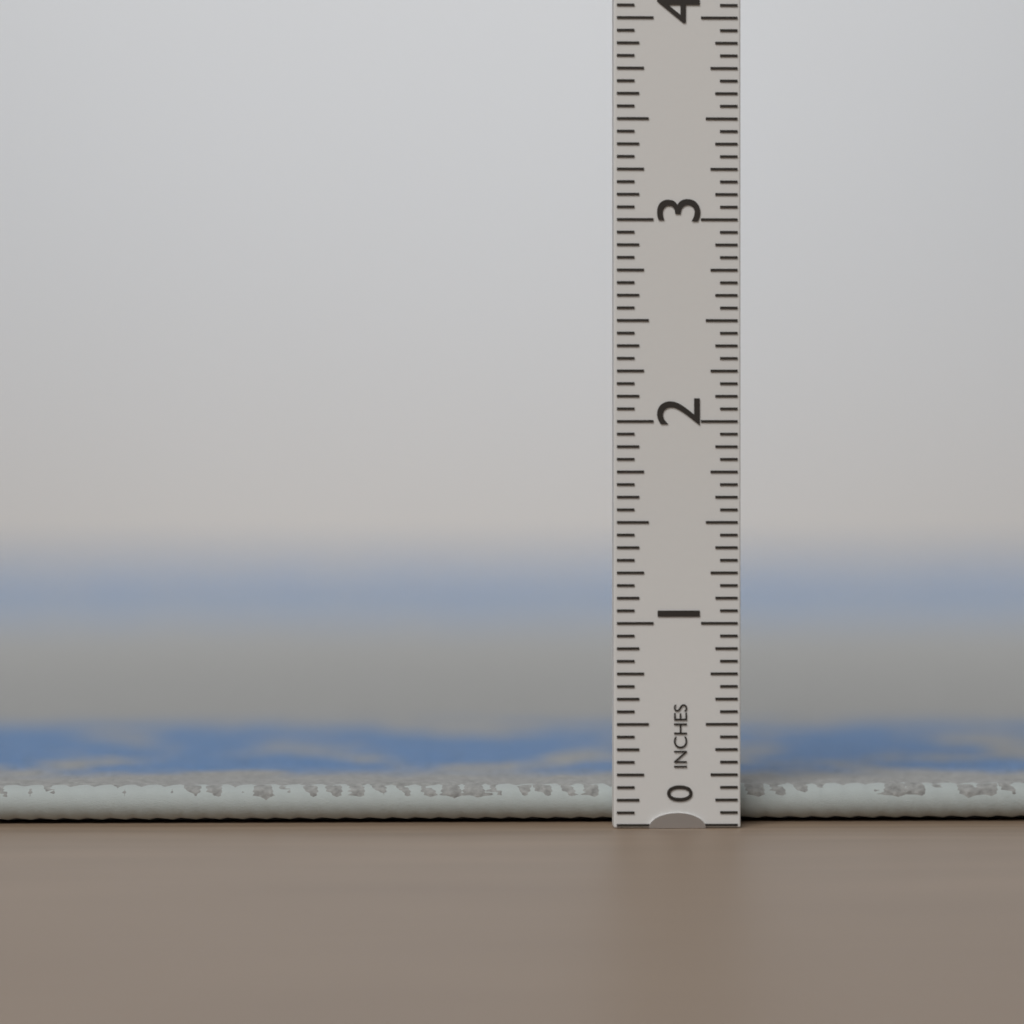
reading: 0.1875 in
